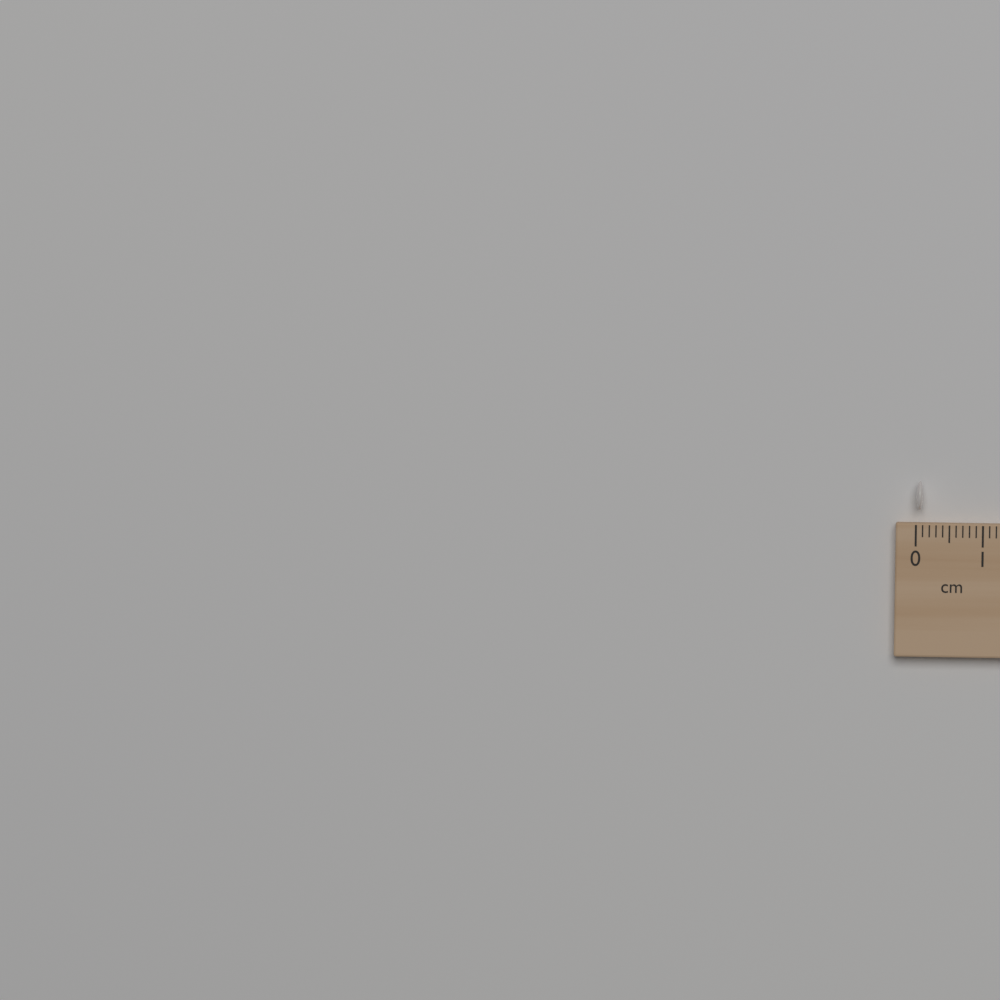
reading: 0.1 cm
